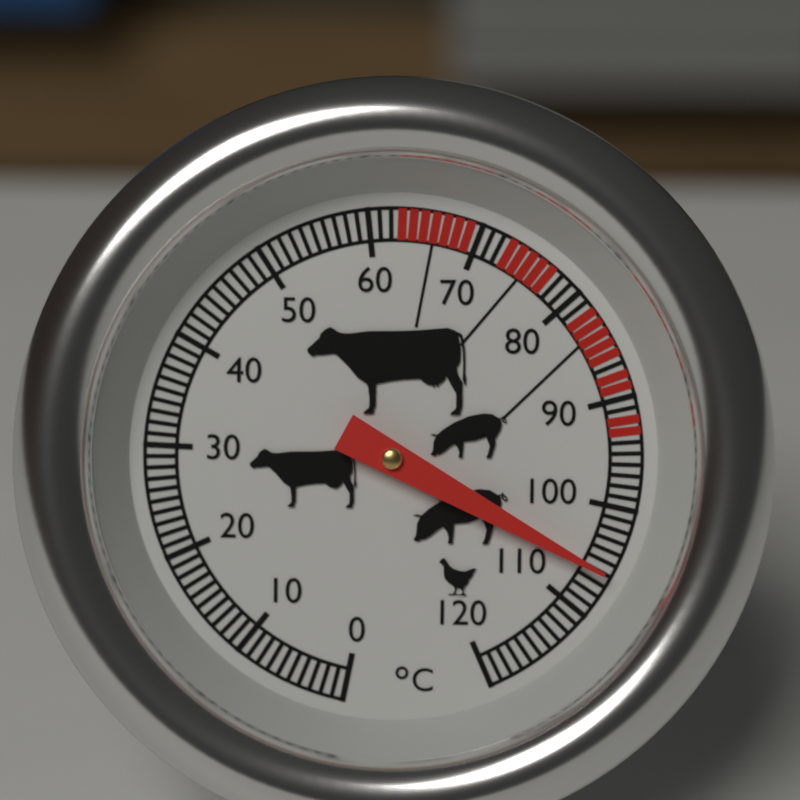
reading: 106 °C
